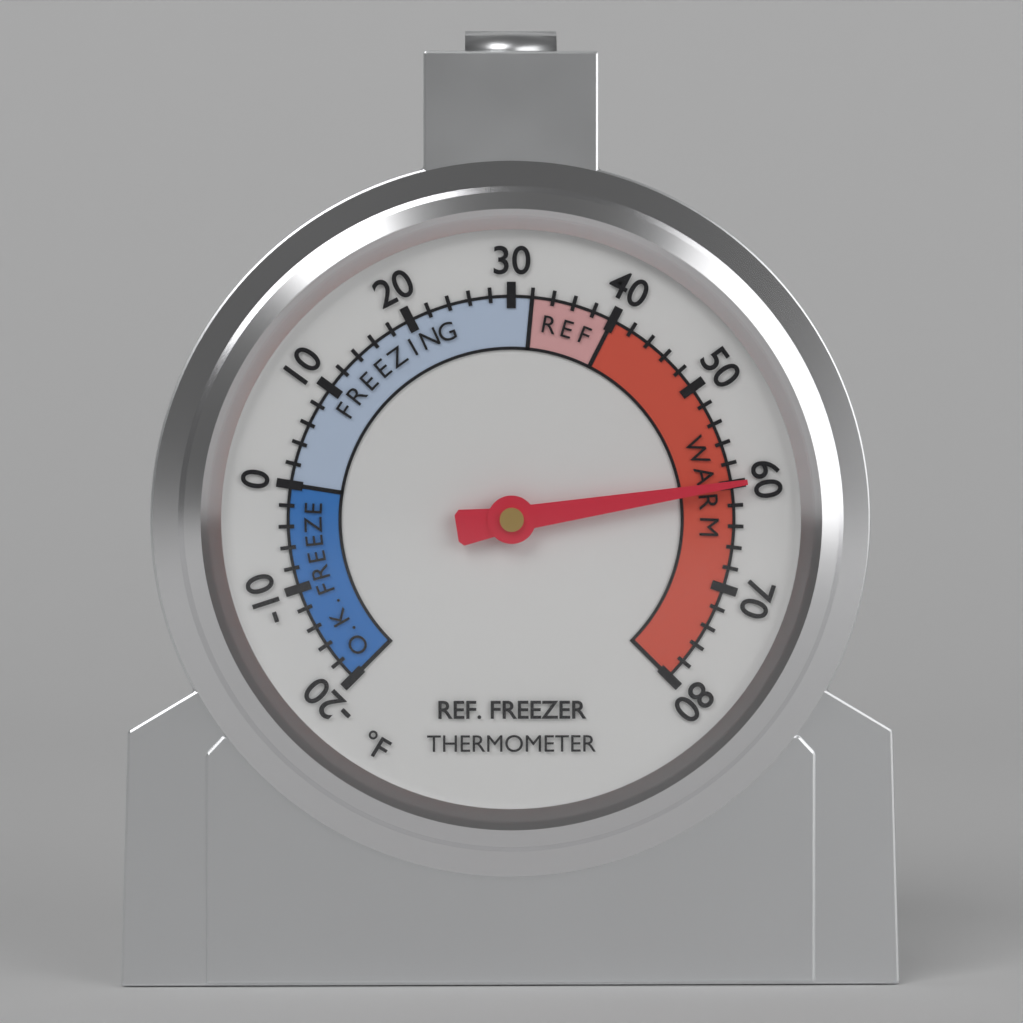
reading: 60 °F
